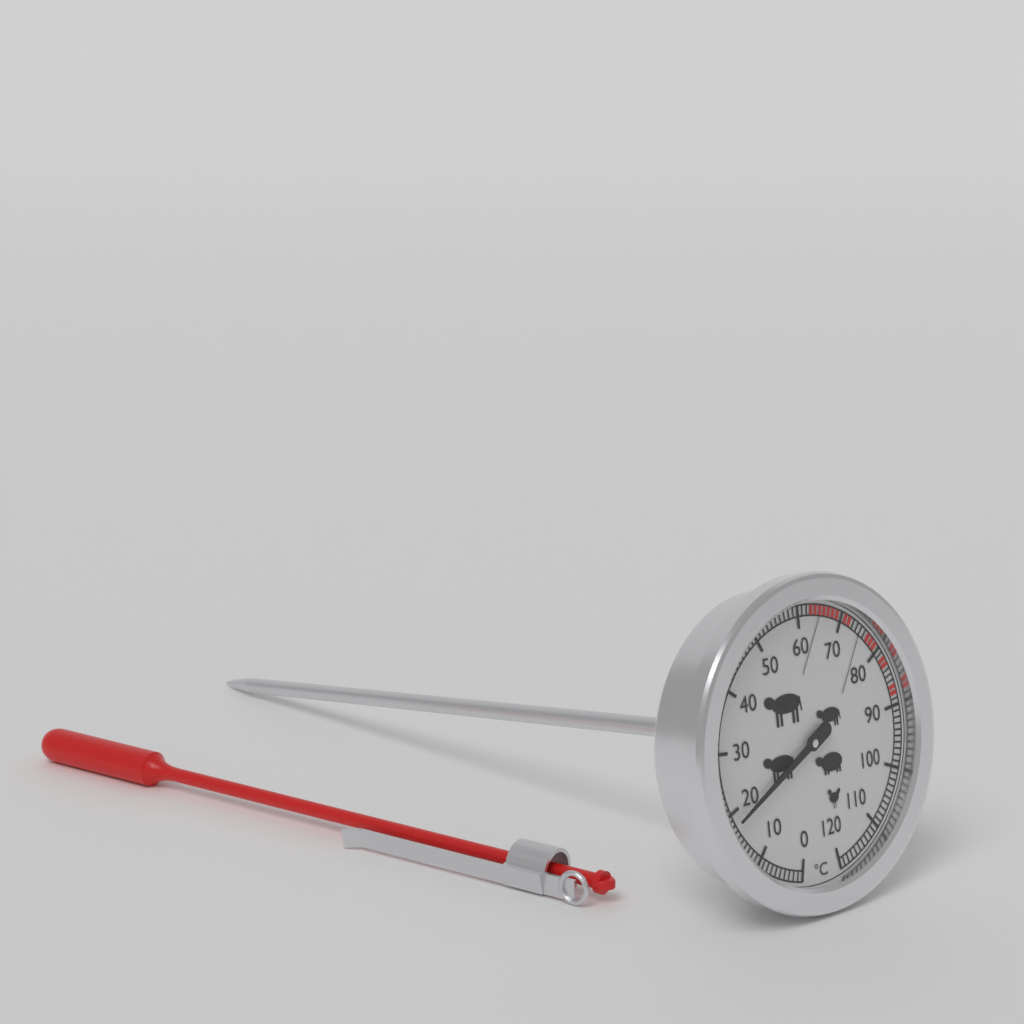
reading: 18 °C
